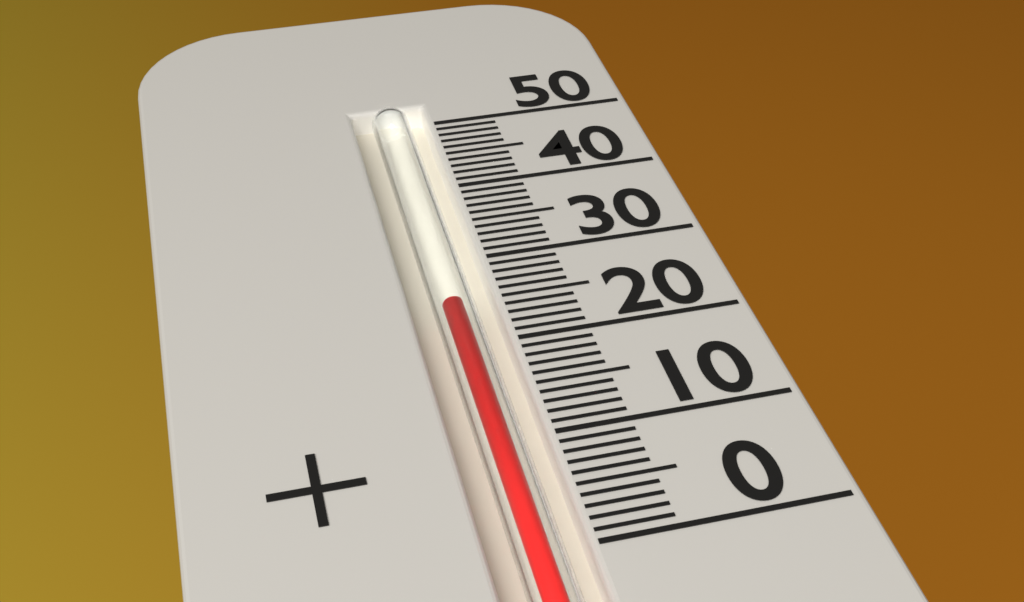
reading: 25 (no unit)
